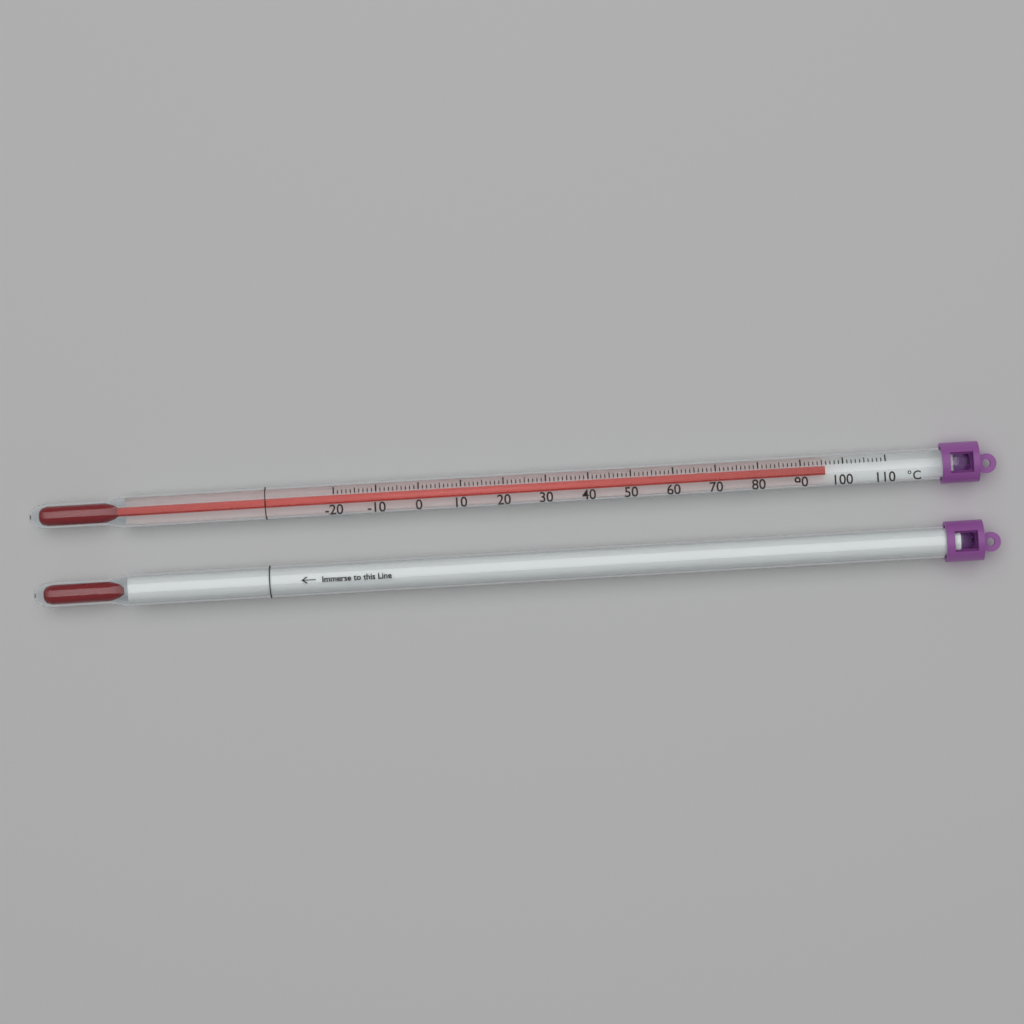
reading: 96 °C
